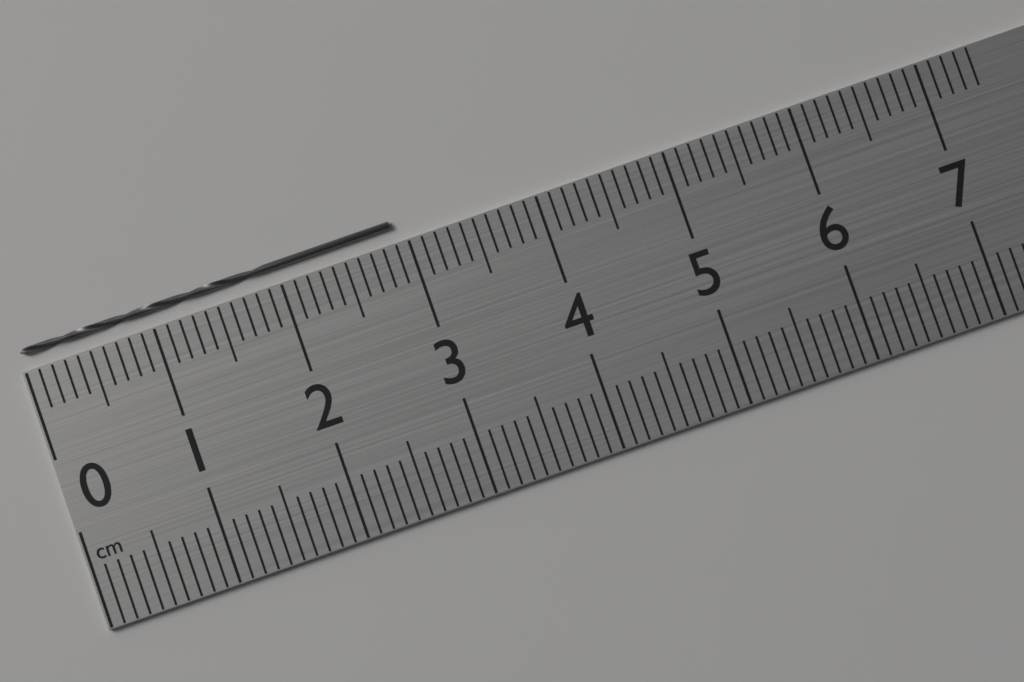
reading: 2.9 cm
